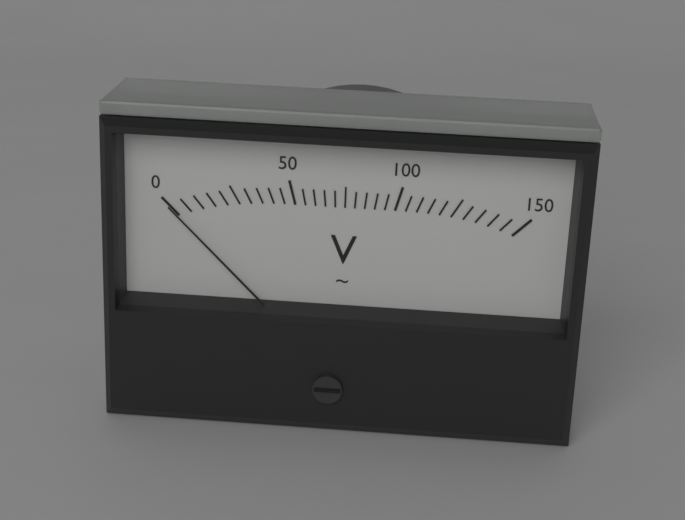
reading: 0 V
